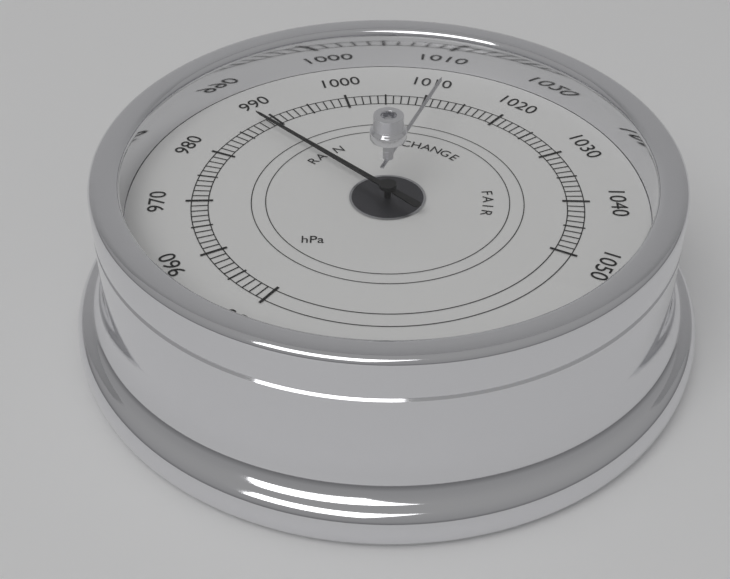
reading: 988 hPa
